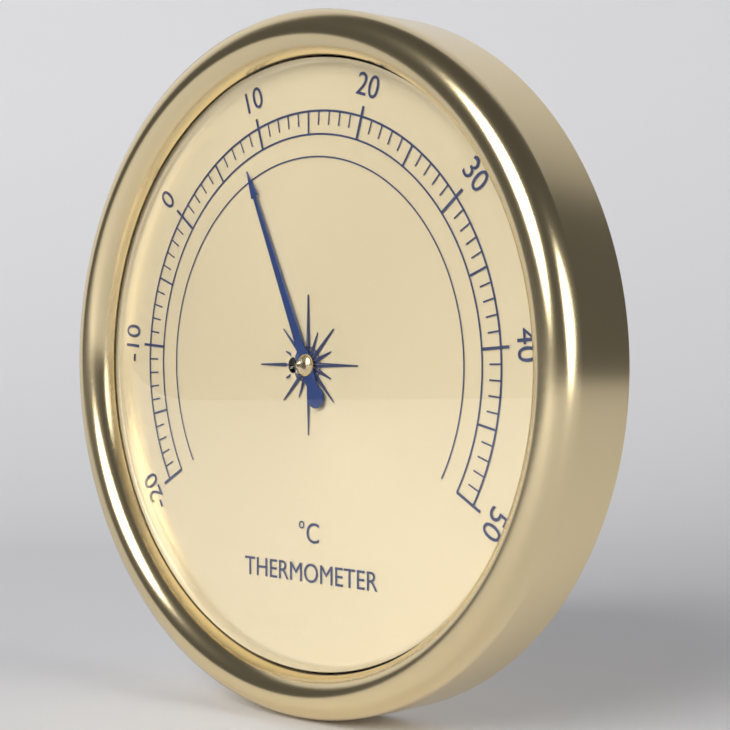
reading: 8 °C
